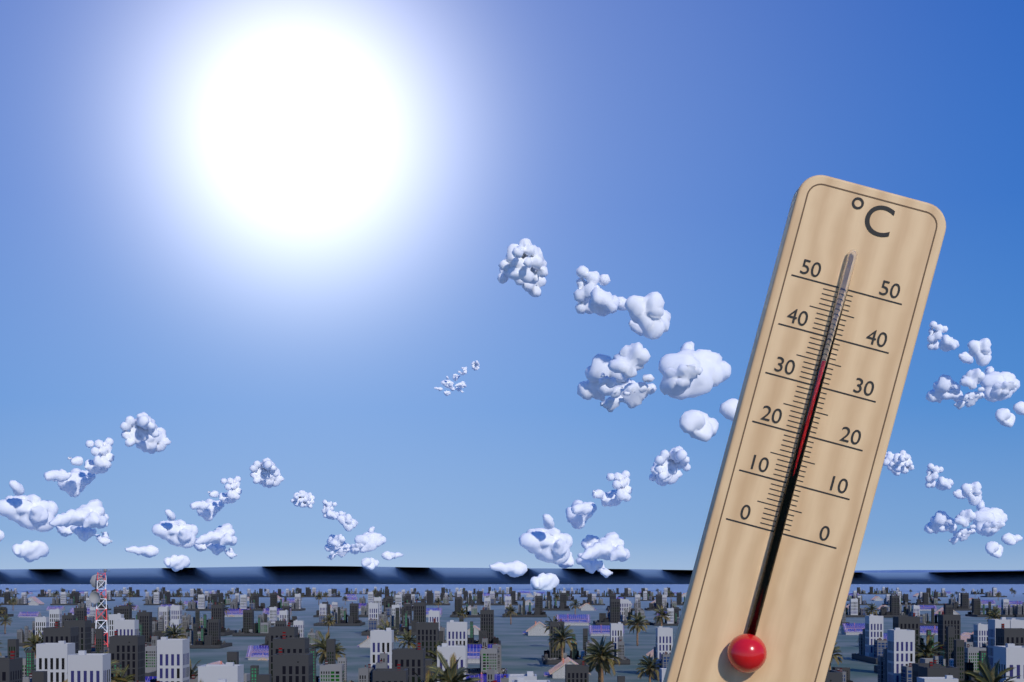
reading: 35 °C
